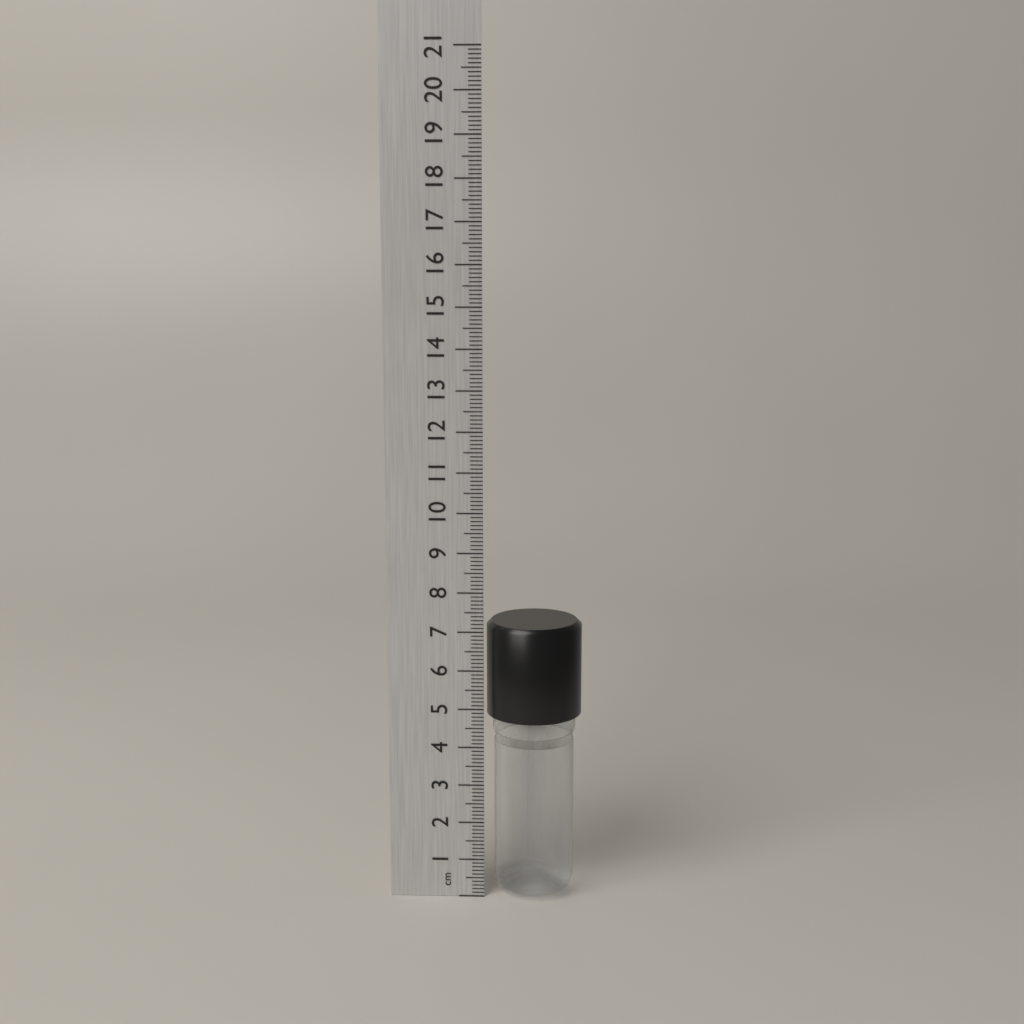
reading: 7.2 cm
